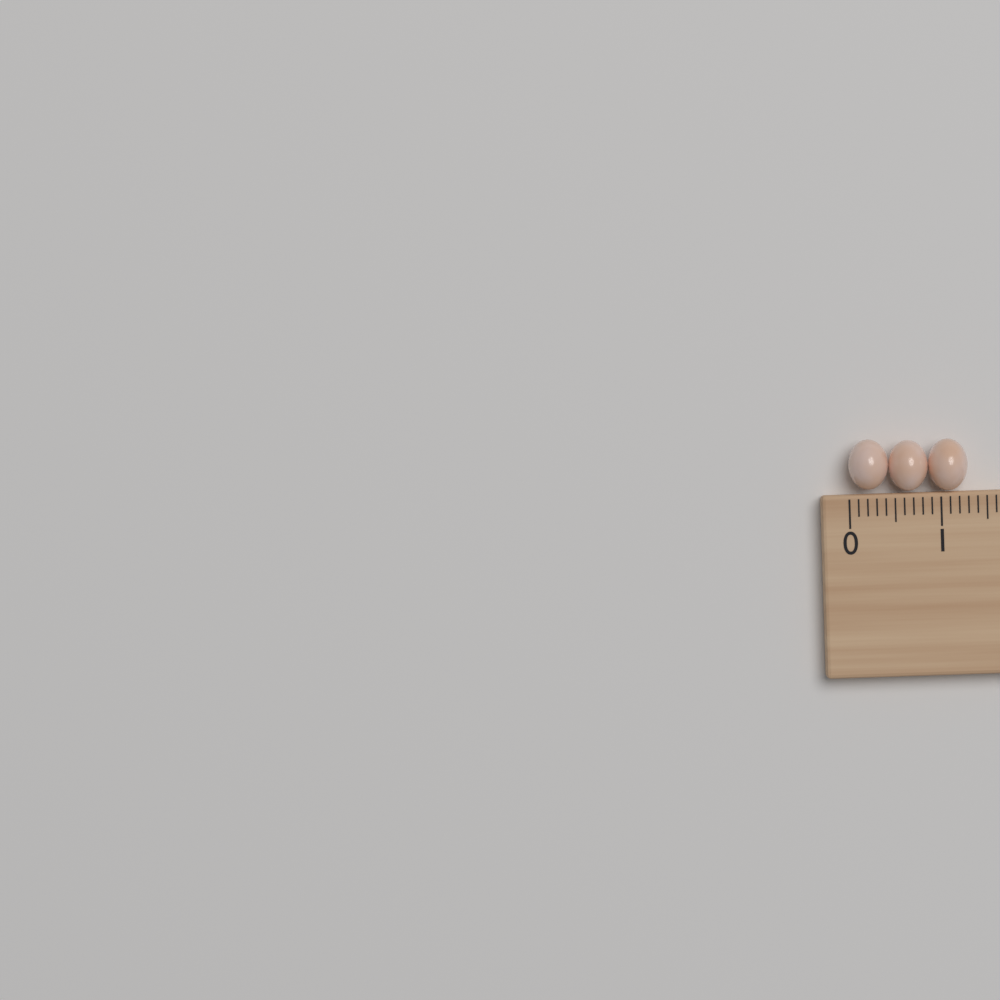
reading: 1.3 cm
